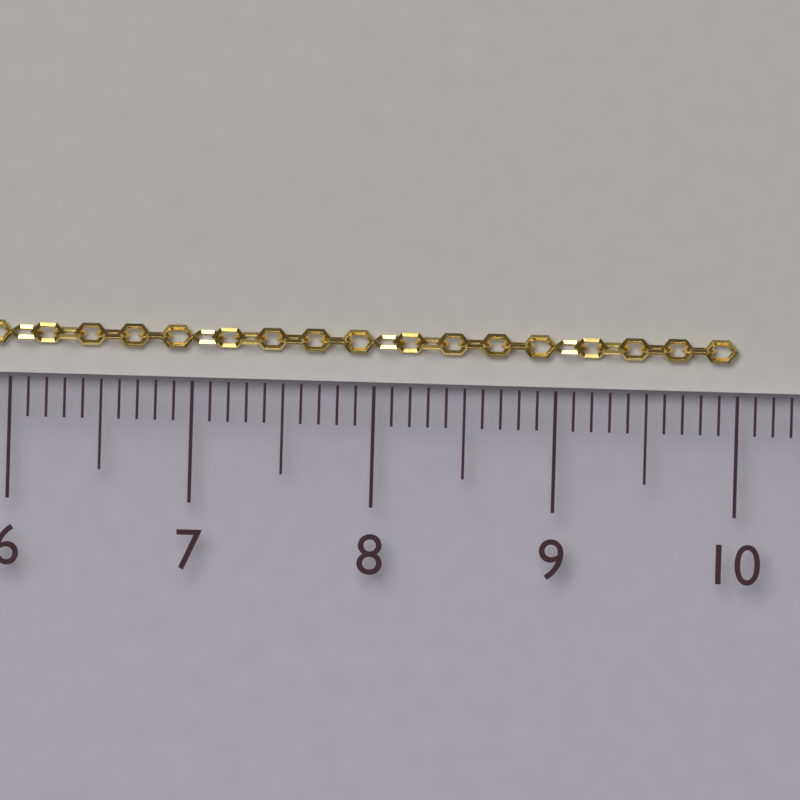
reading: 10.0 cm
